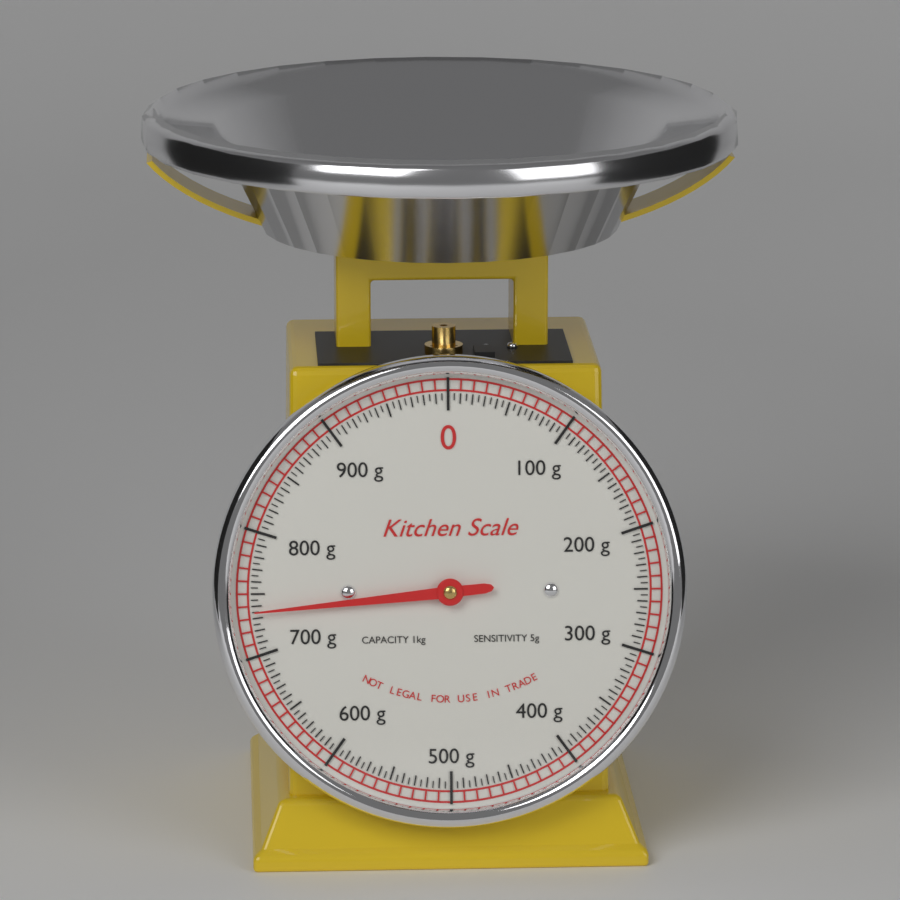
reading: 735 g
